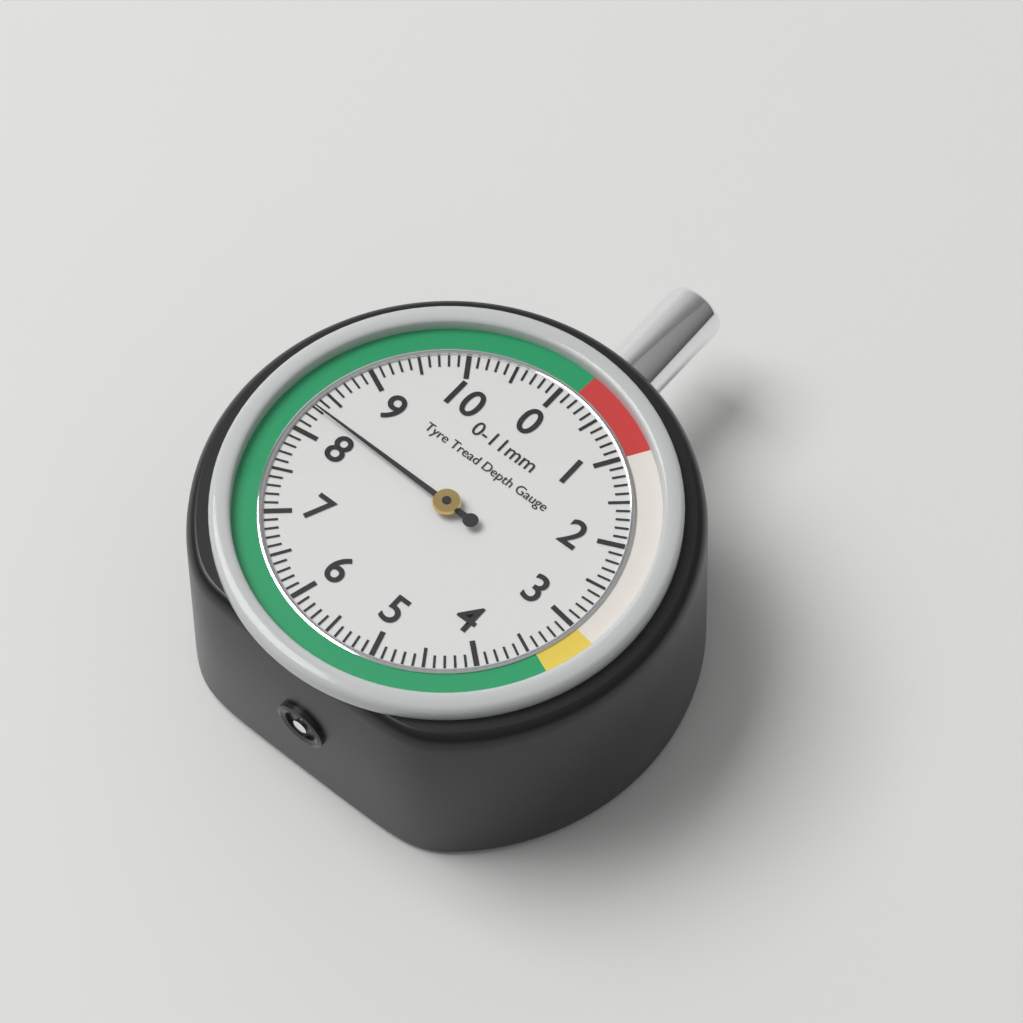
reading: 8.3 mm
